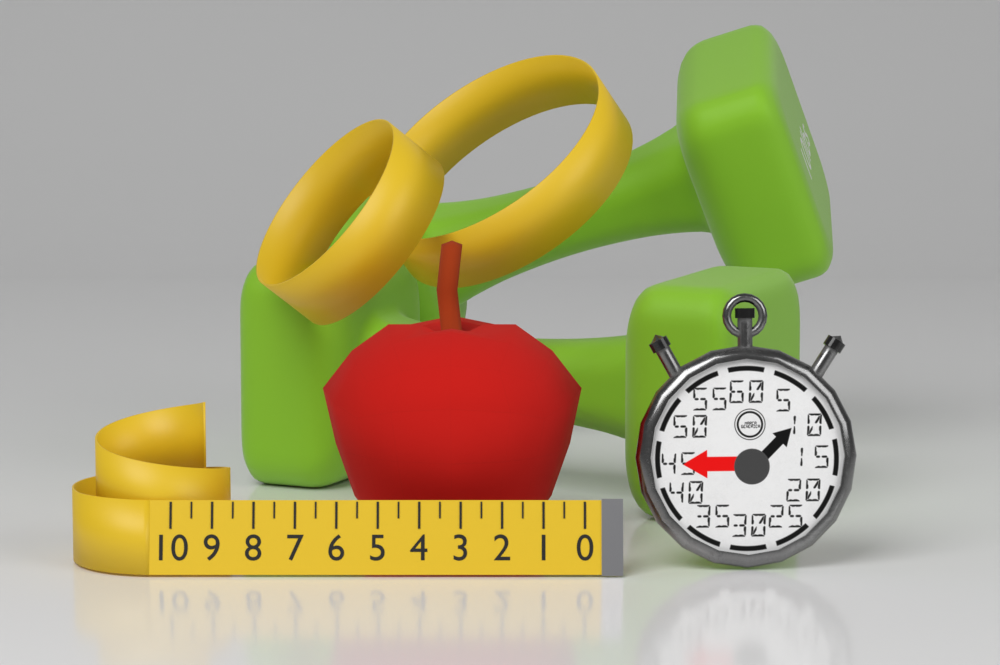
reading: 6.5 (no unit)
